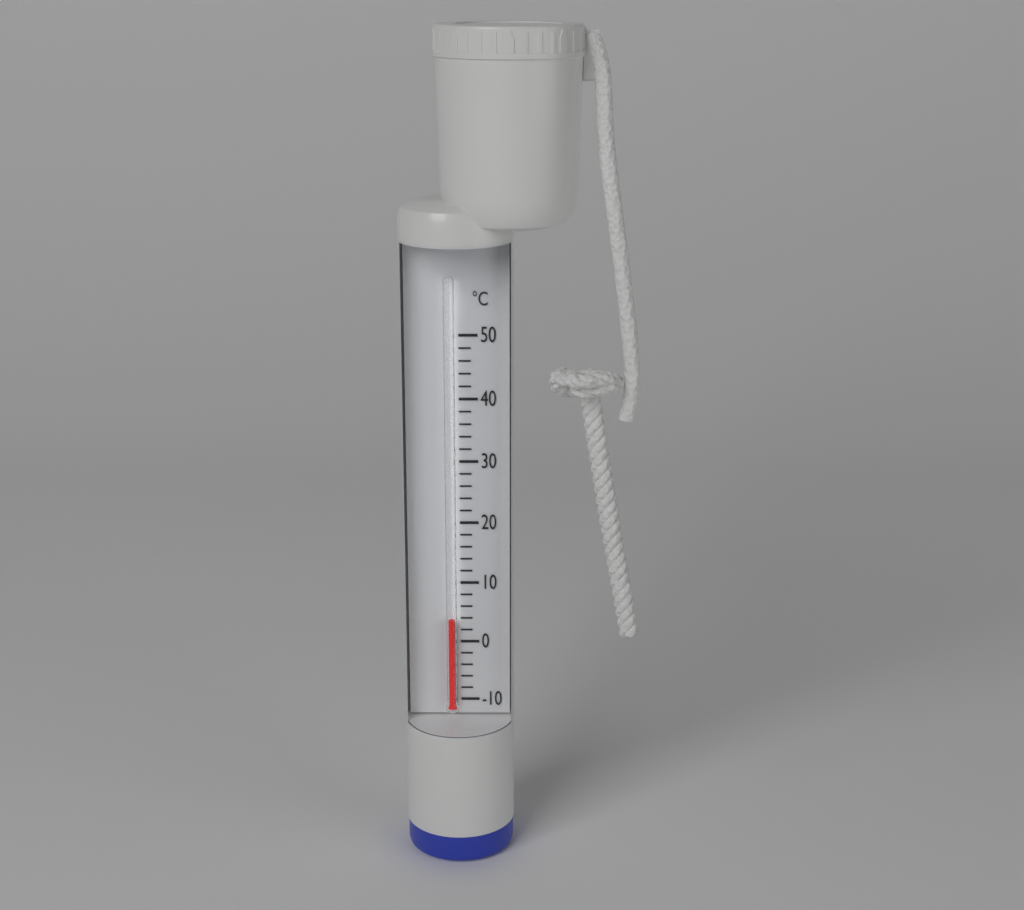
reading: 4 °C
